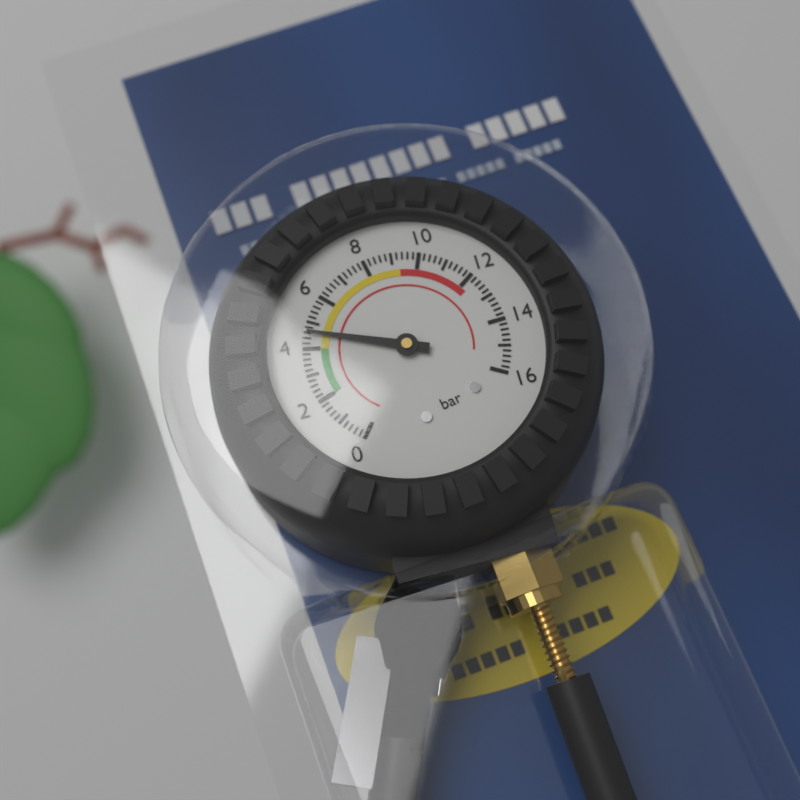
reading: 4.6 bar
